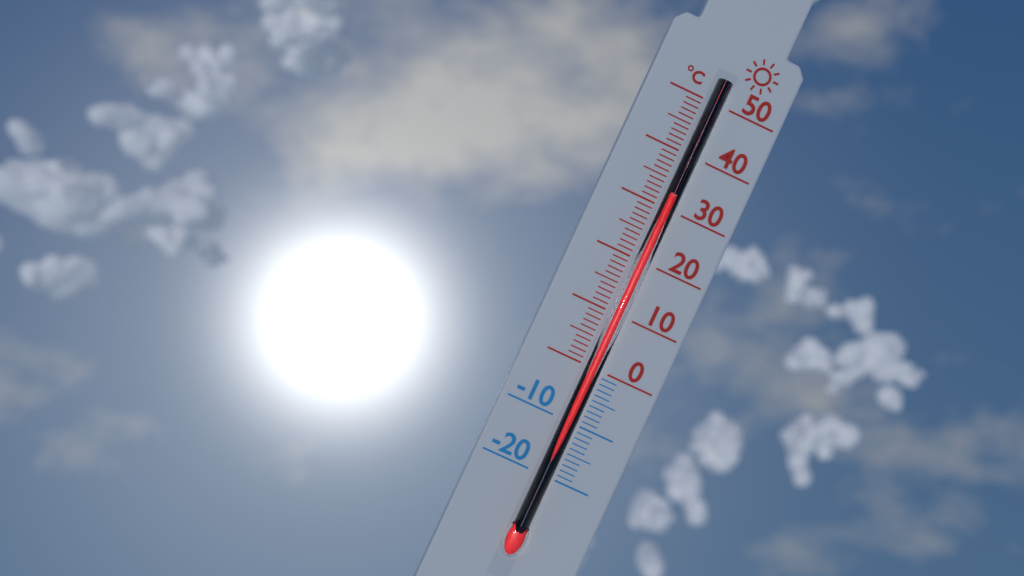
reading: 32 °C
